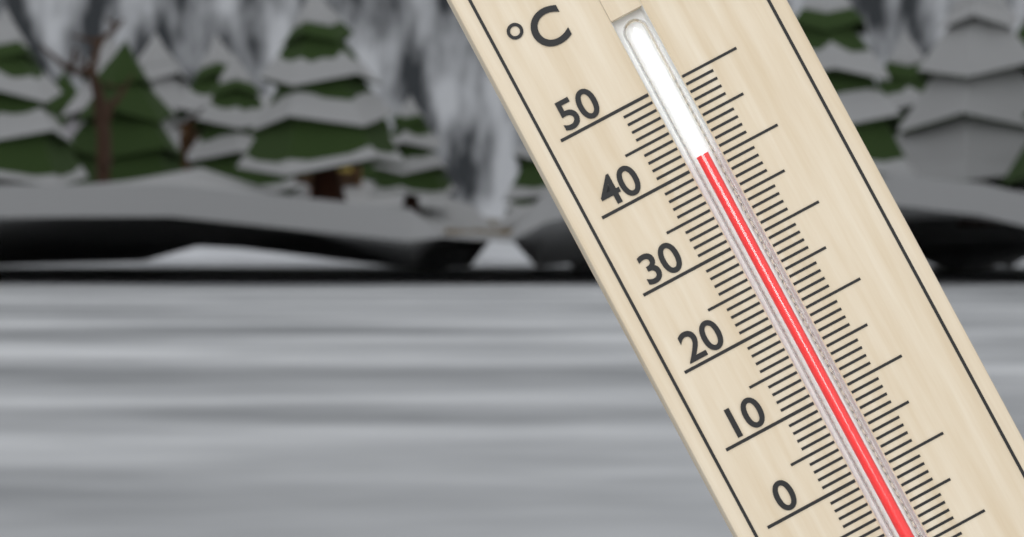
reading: 41 °C
